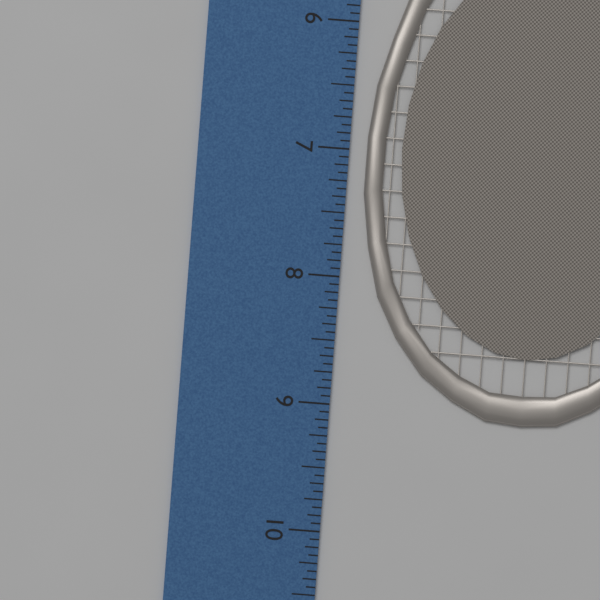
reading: 9.0625 inch
